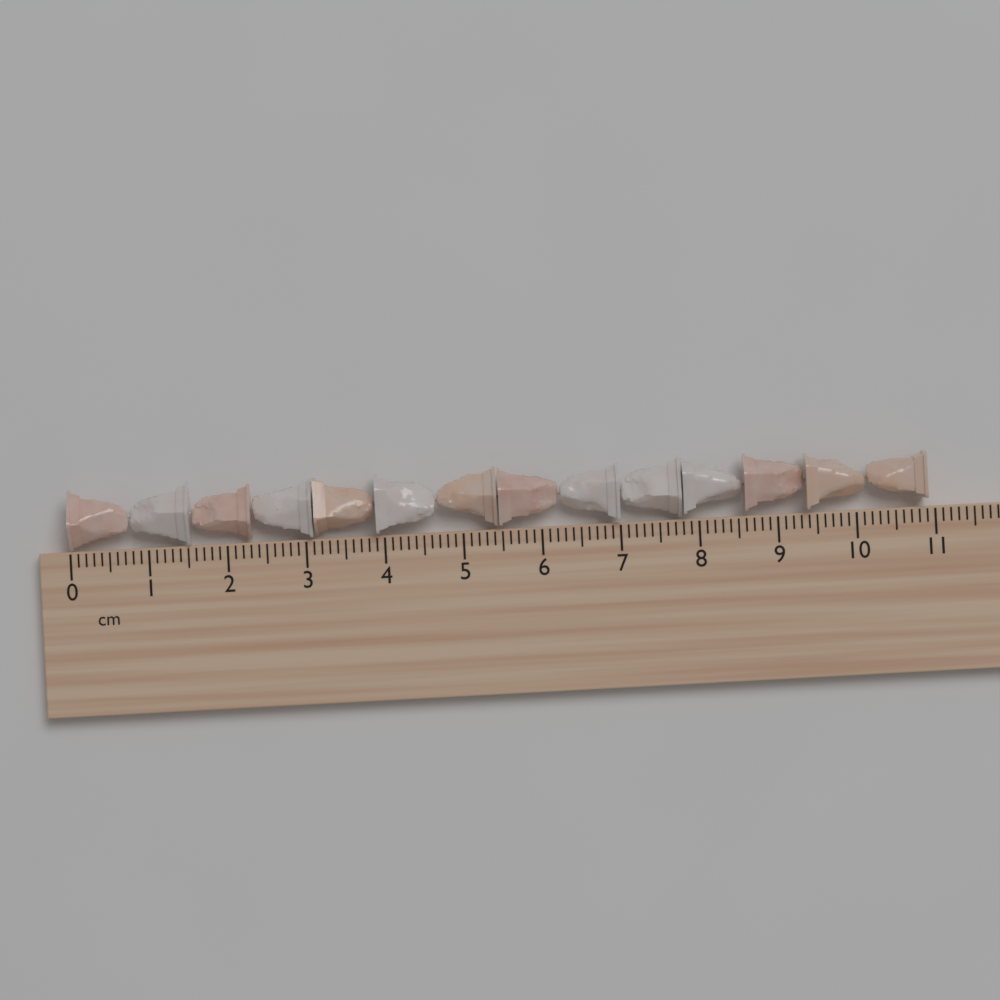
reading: 10.9 cm
